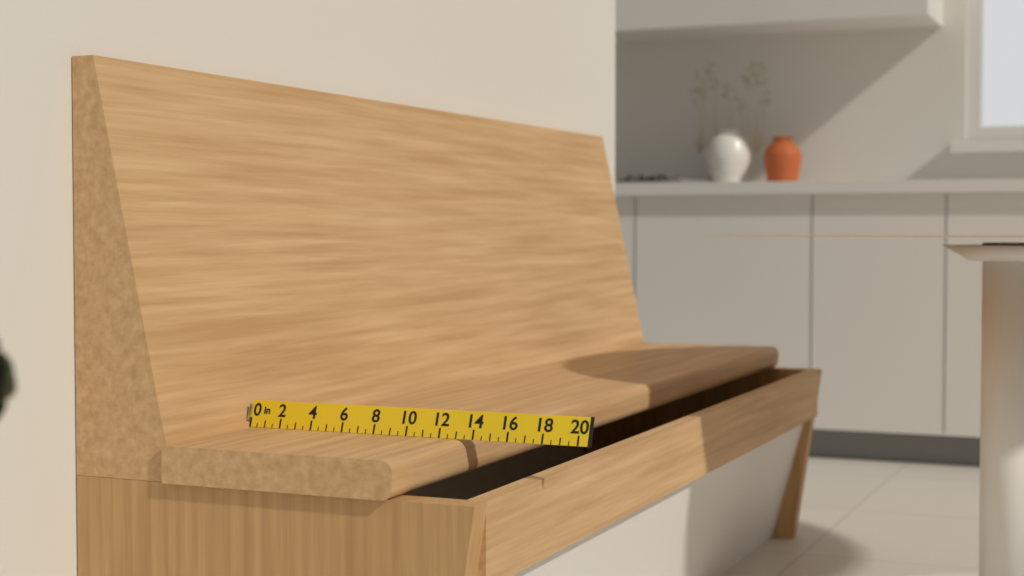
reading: 13.5 in
